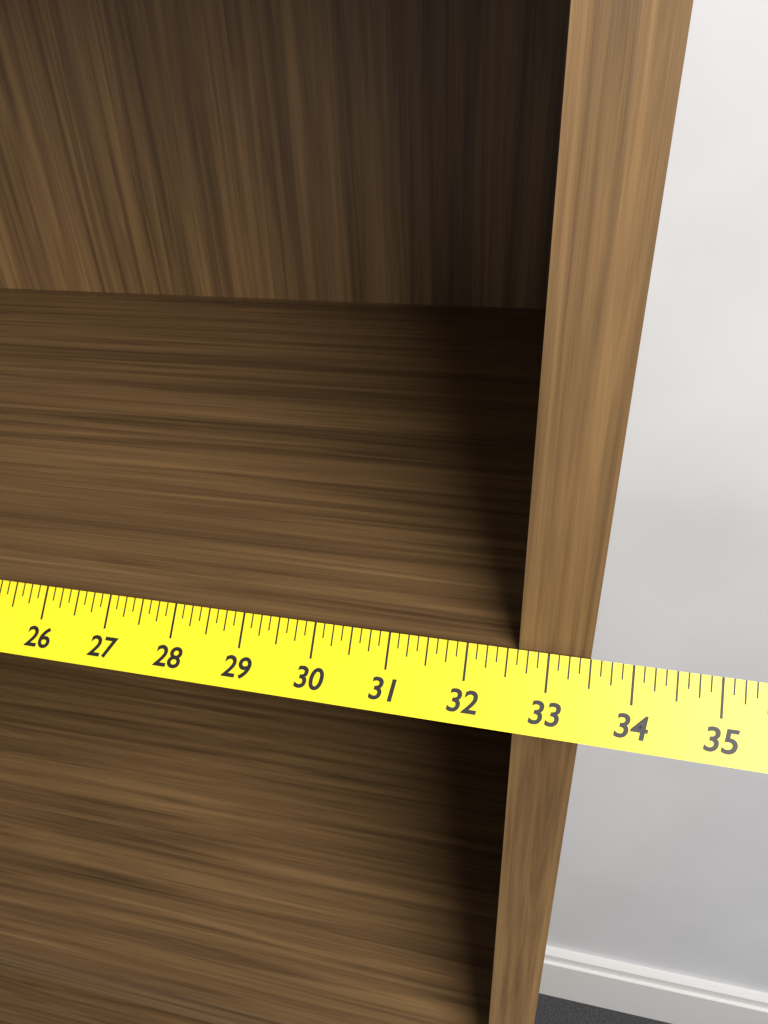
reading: 33.500 in
